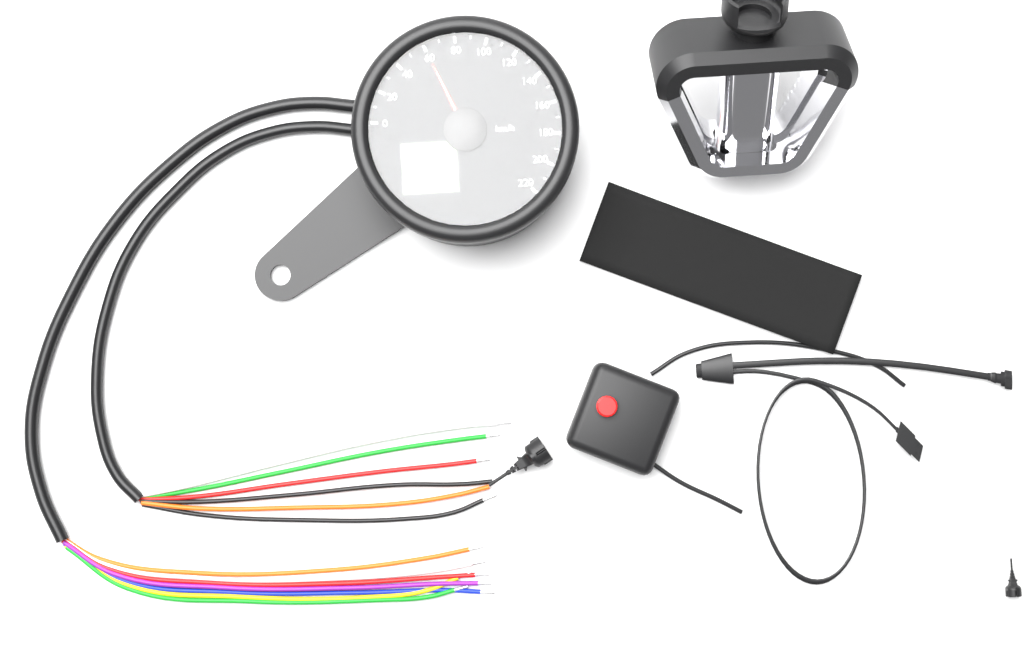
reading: 60 km/h
